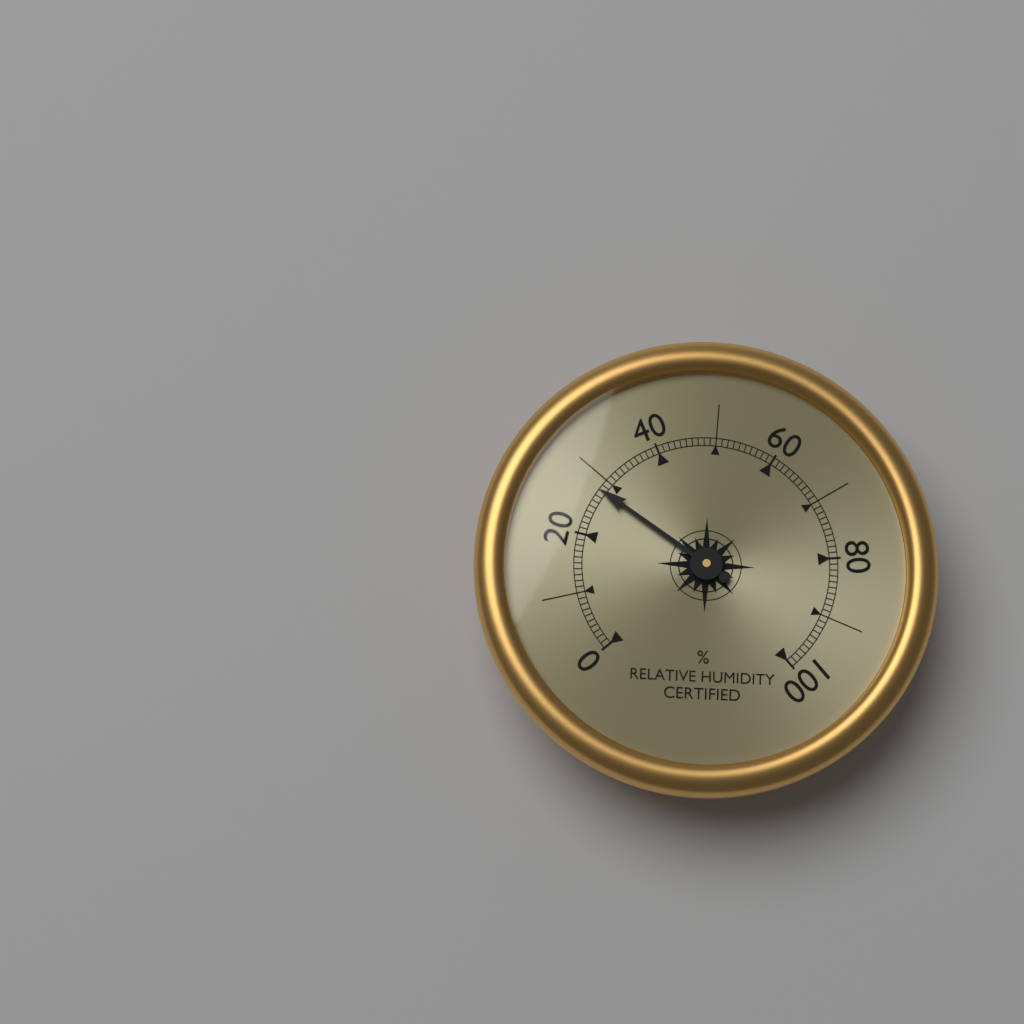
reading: 28 %
